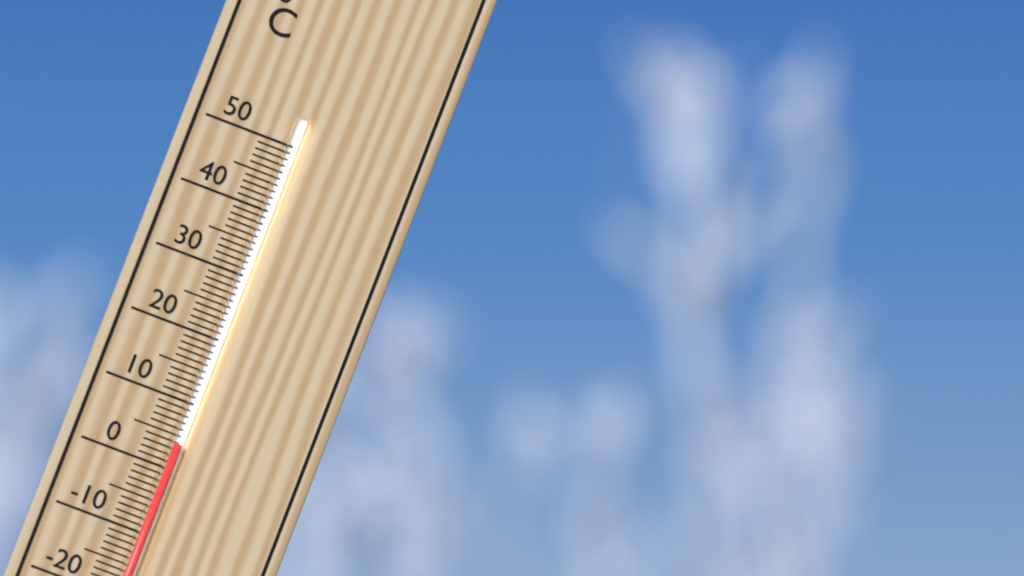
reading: 4 °C
